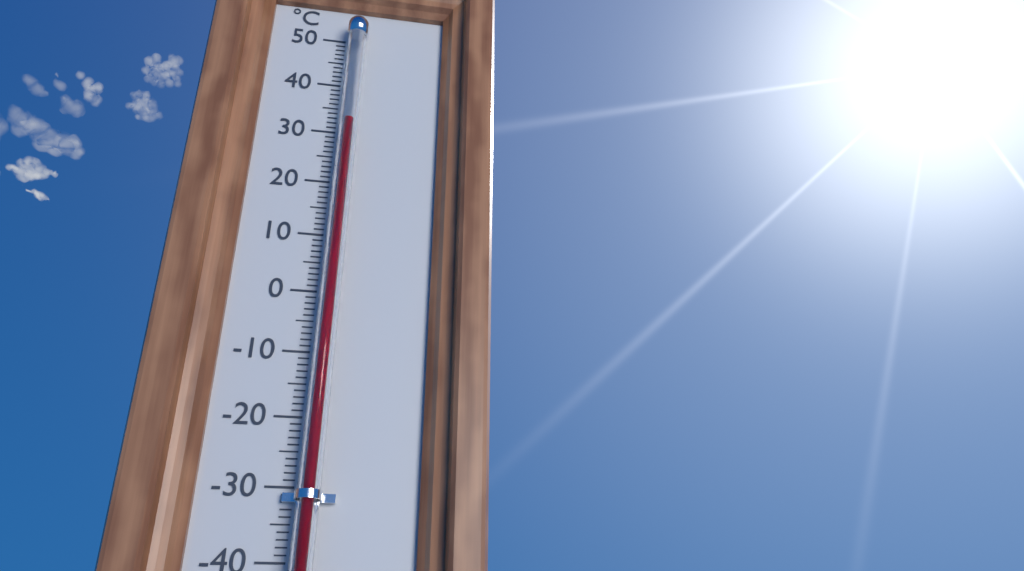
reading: 31 °C
